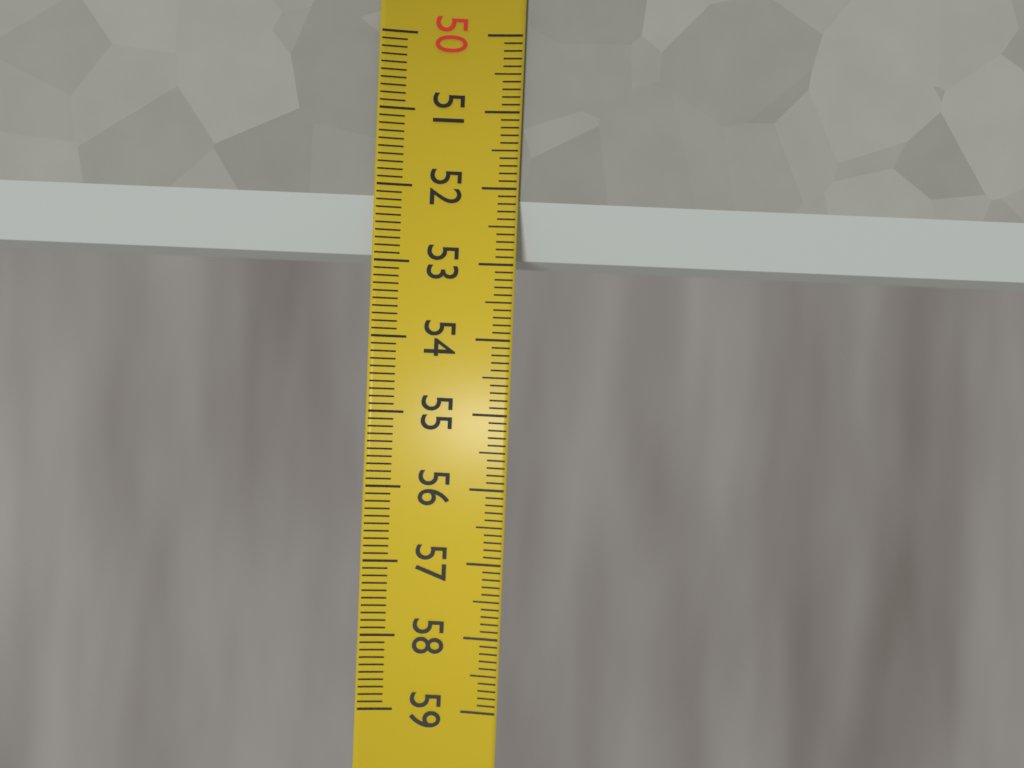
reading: 52.9 (no unit)
